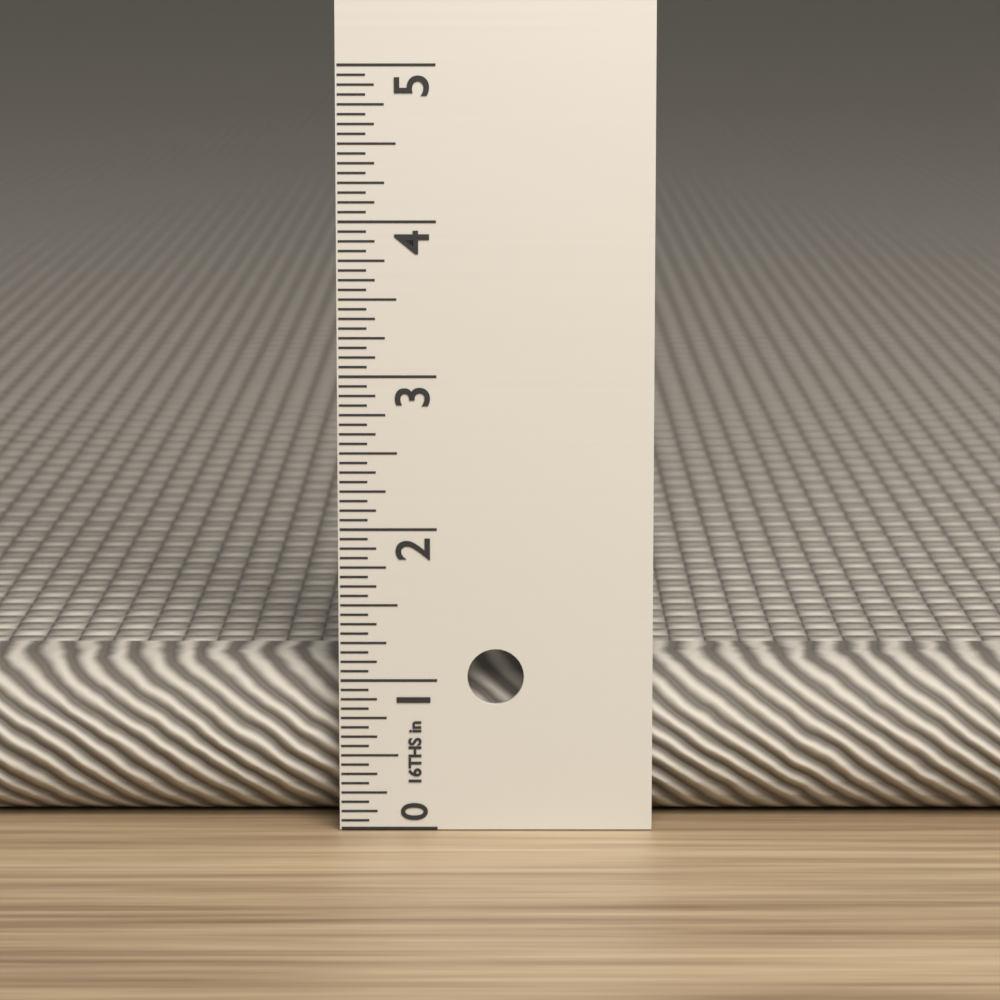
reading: 1.0625 in
